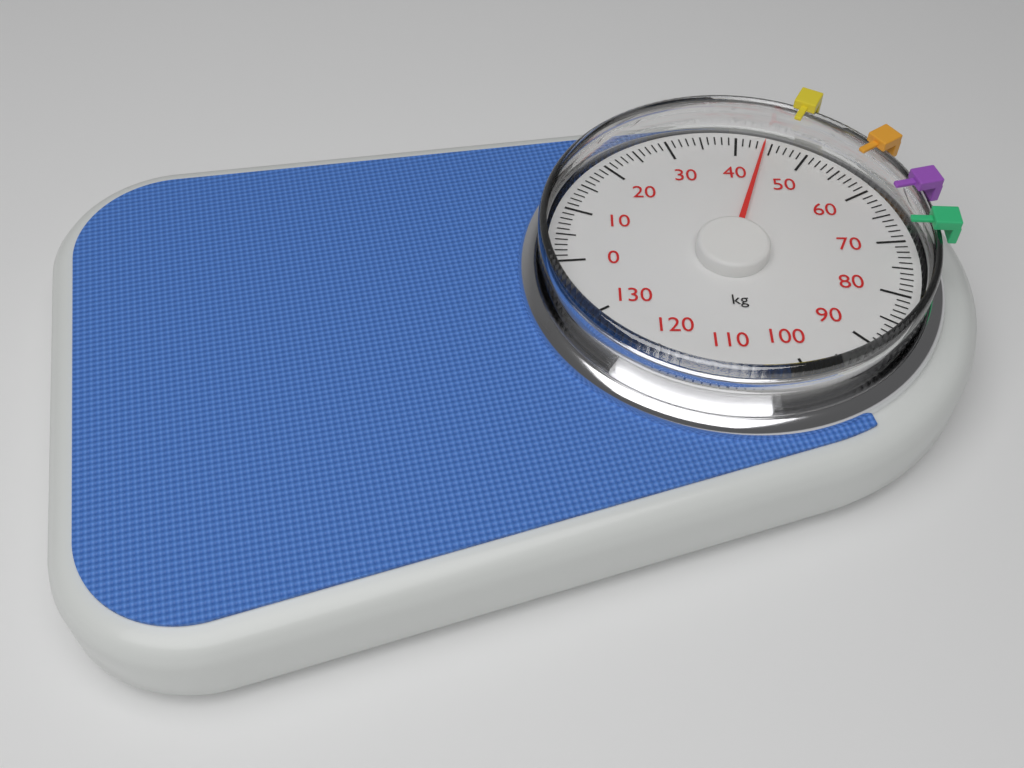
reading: 44 kg
